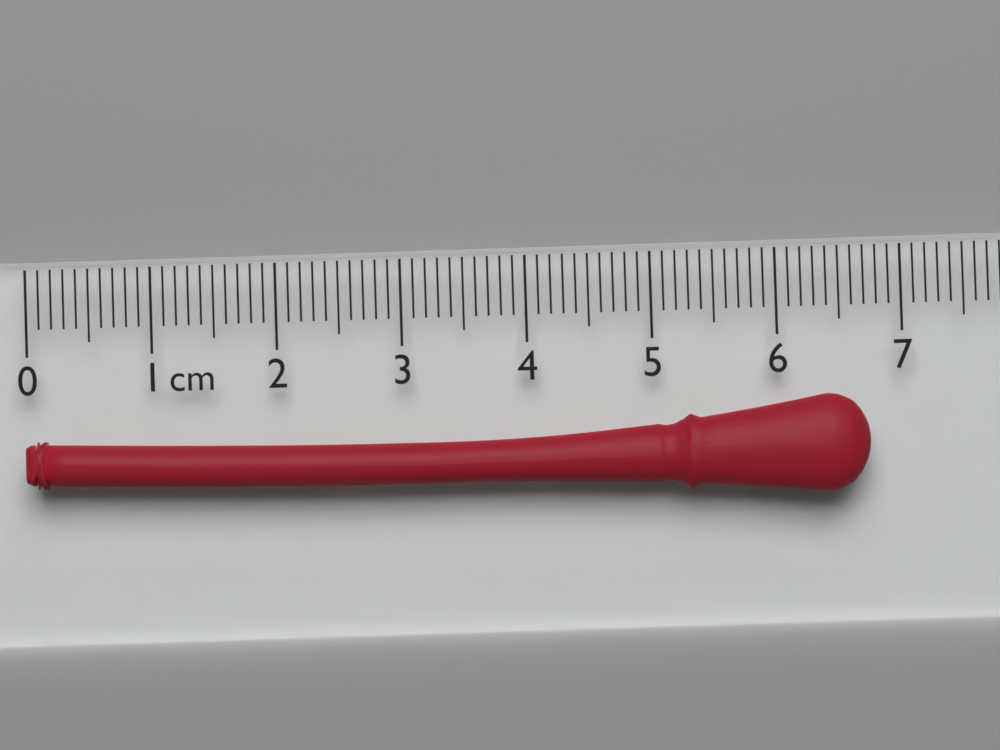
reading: 6.7 cm
